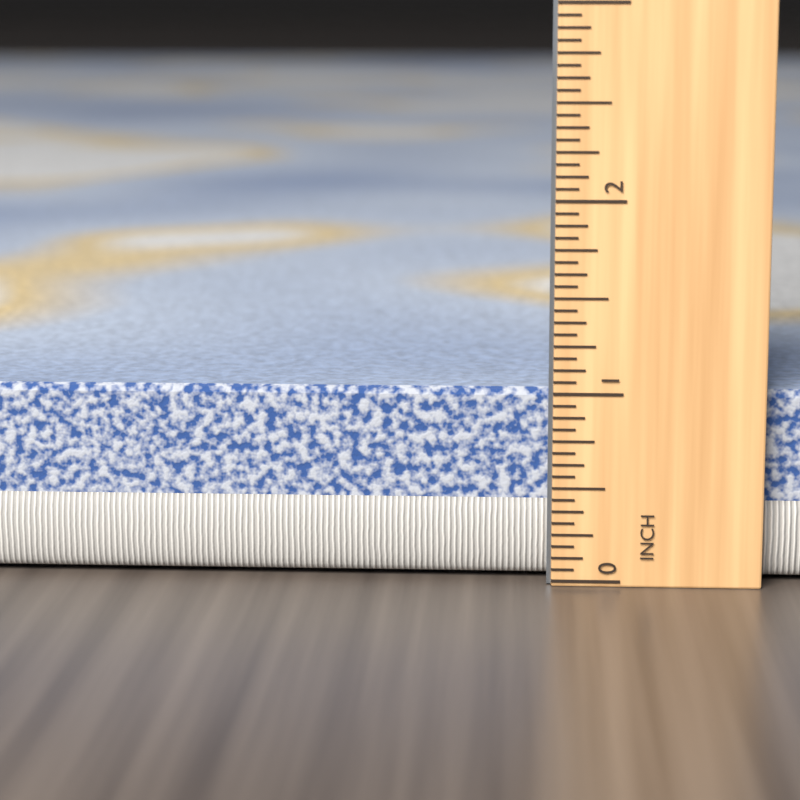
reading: 1.0000 in
